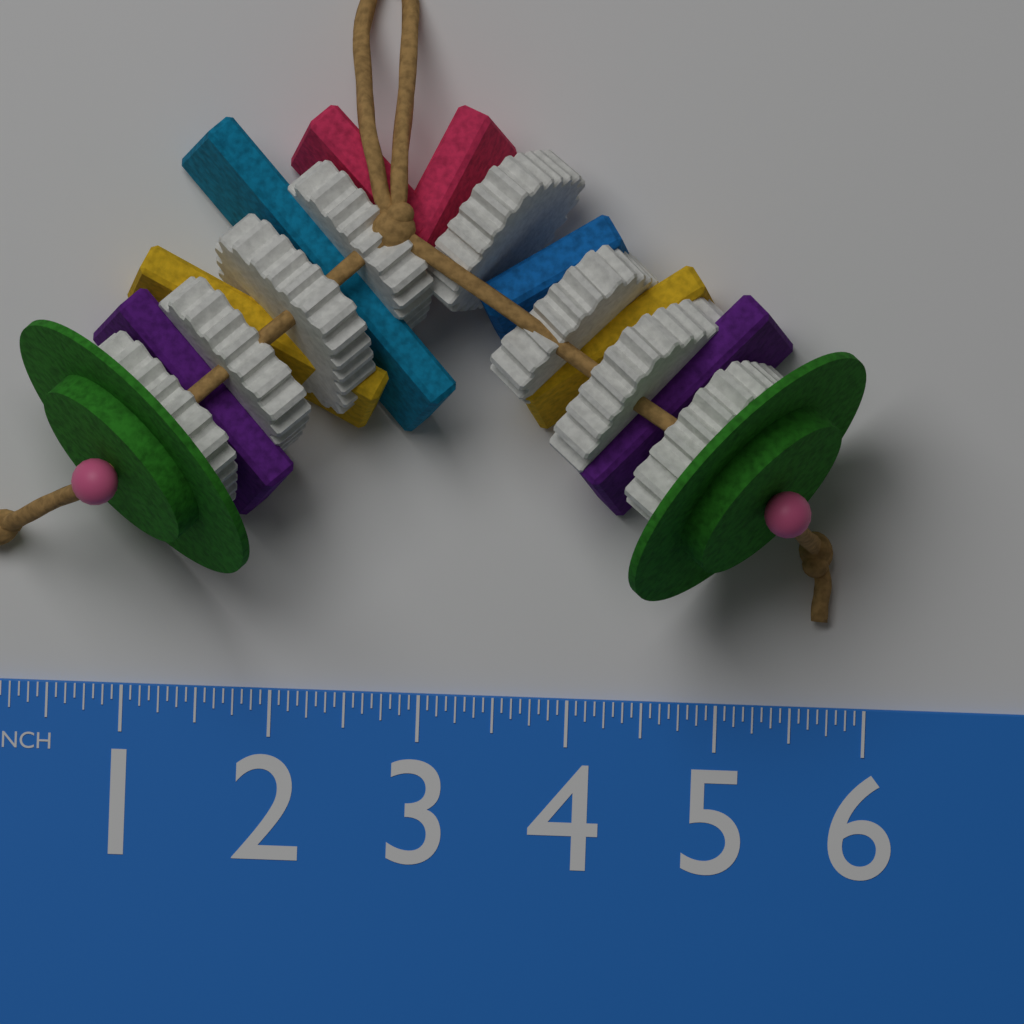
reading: 5.9375 in
